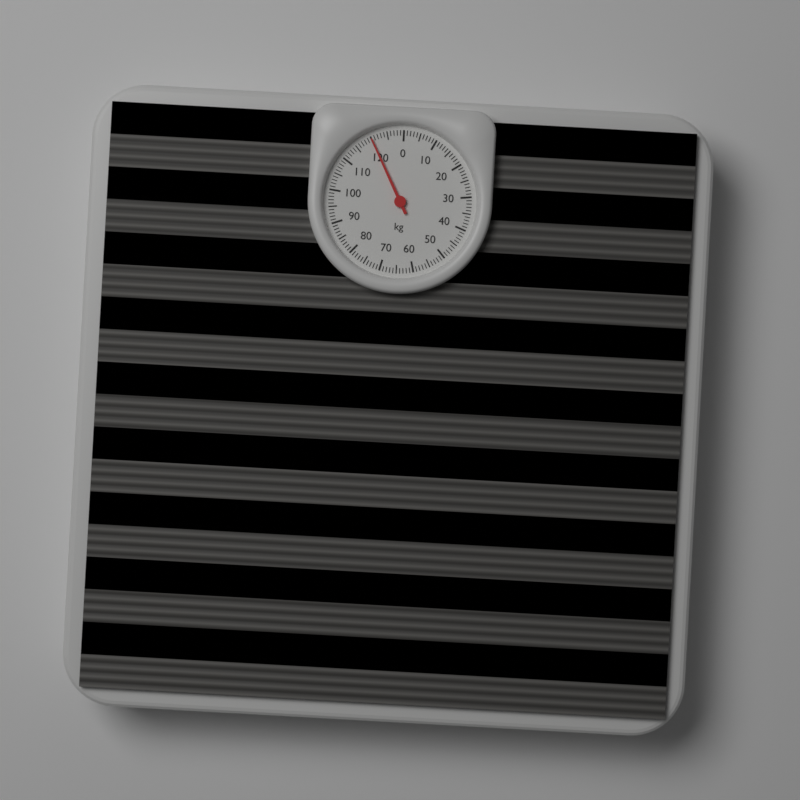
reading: 120 kg
